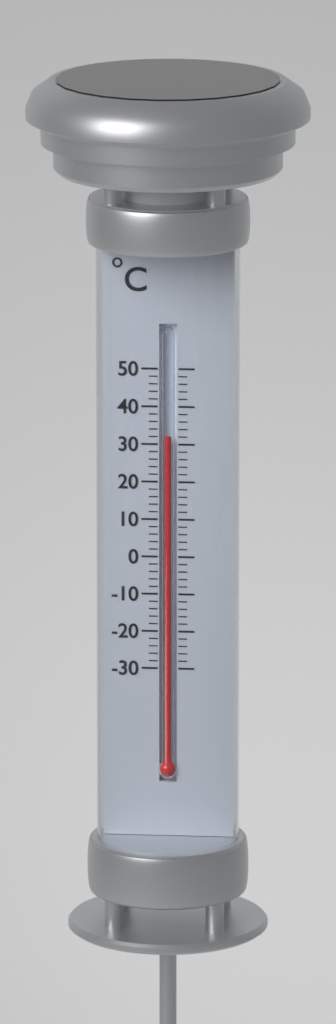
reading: 32 °C
